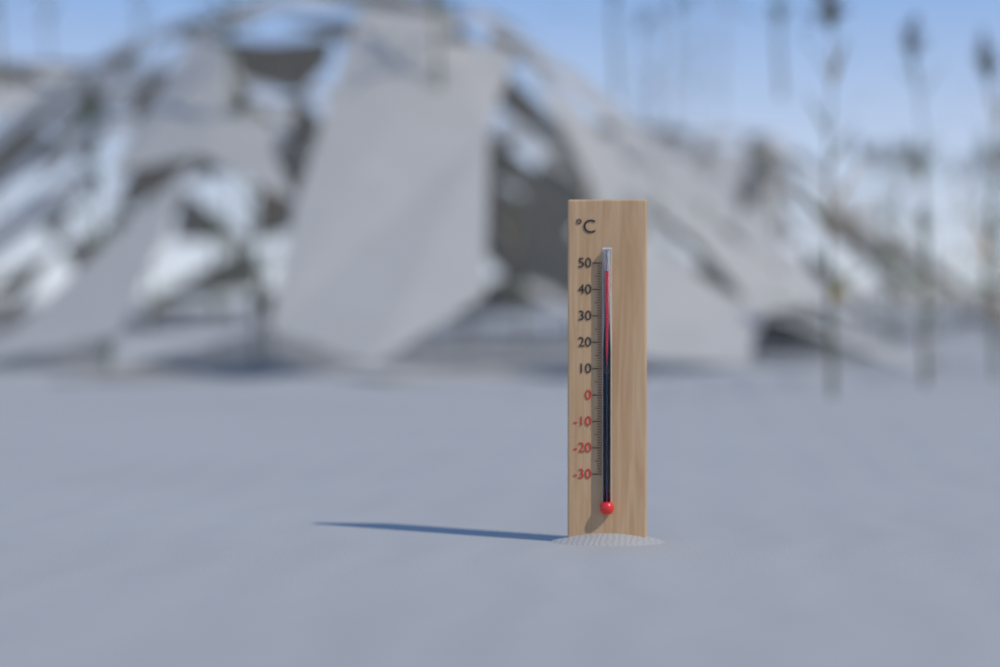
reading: 47 °C
